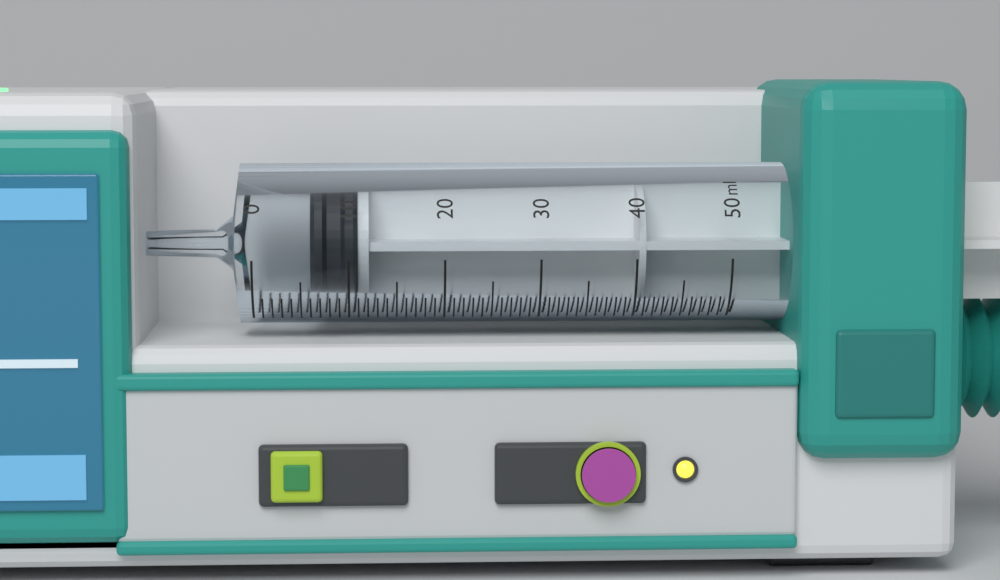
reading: 6 ml
